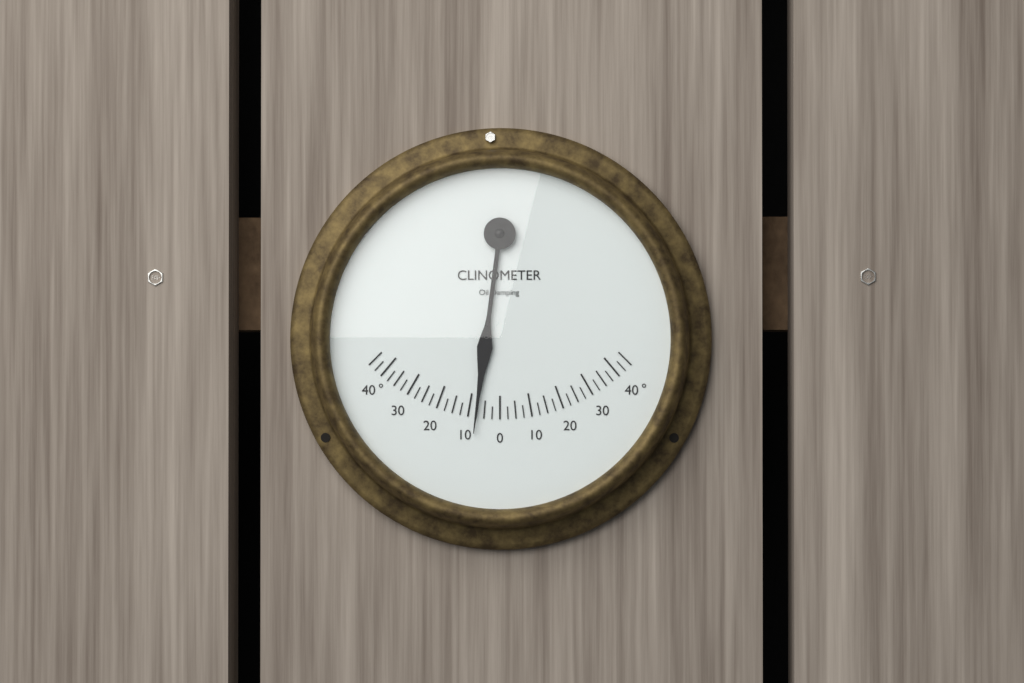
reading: -7.5 °
